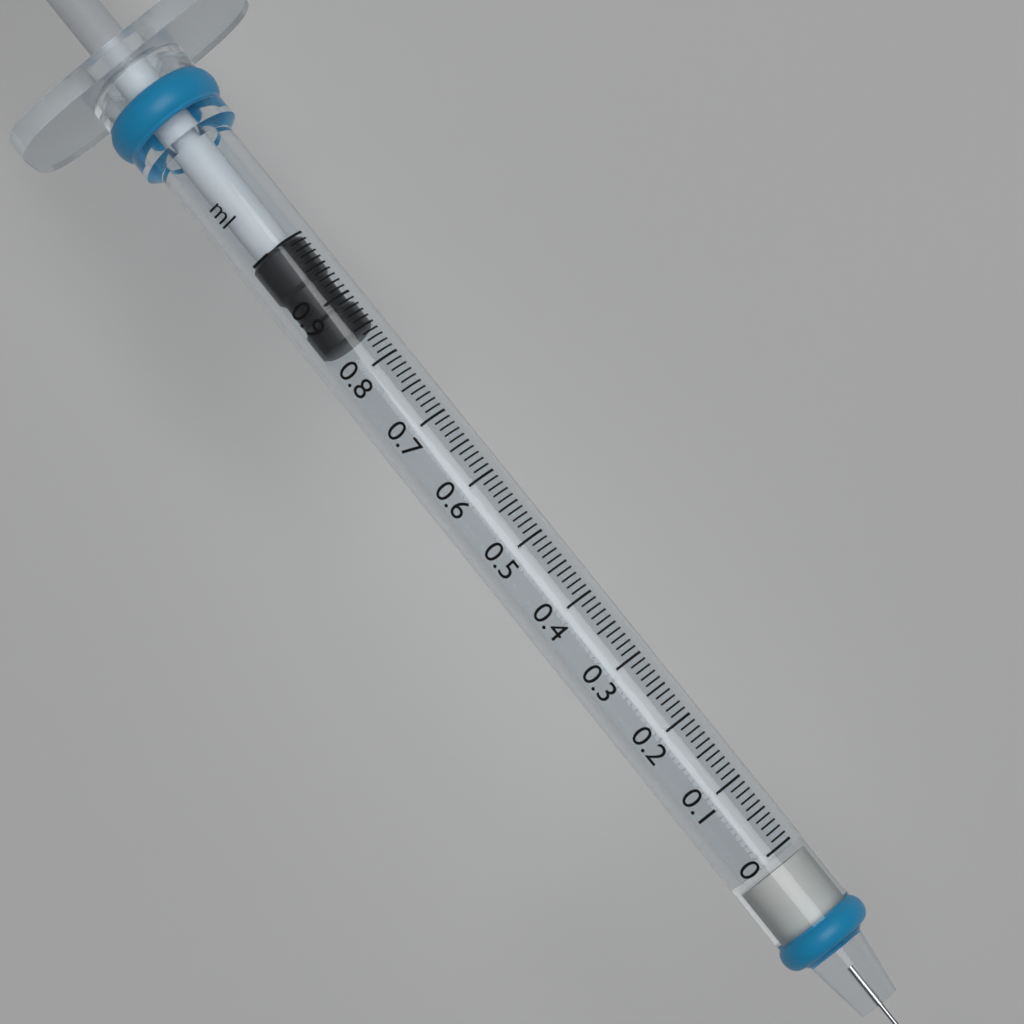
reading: 0.85 ml
